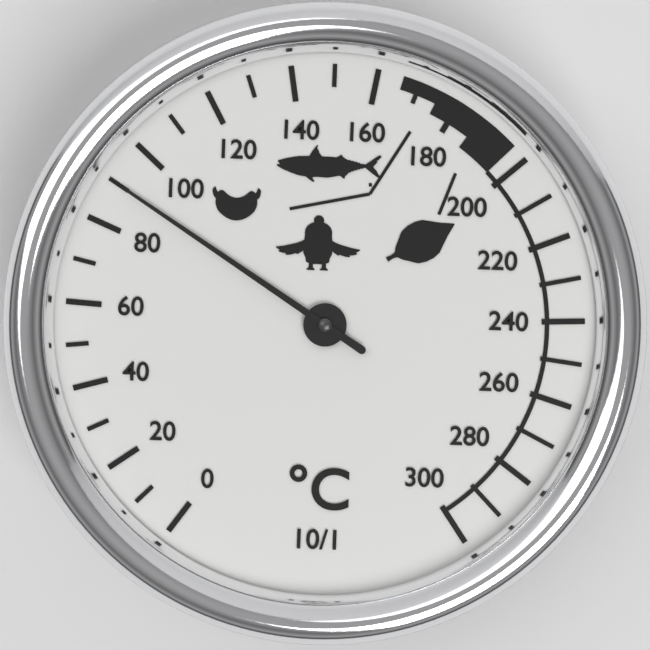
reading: 90 °C
